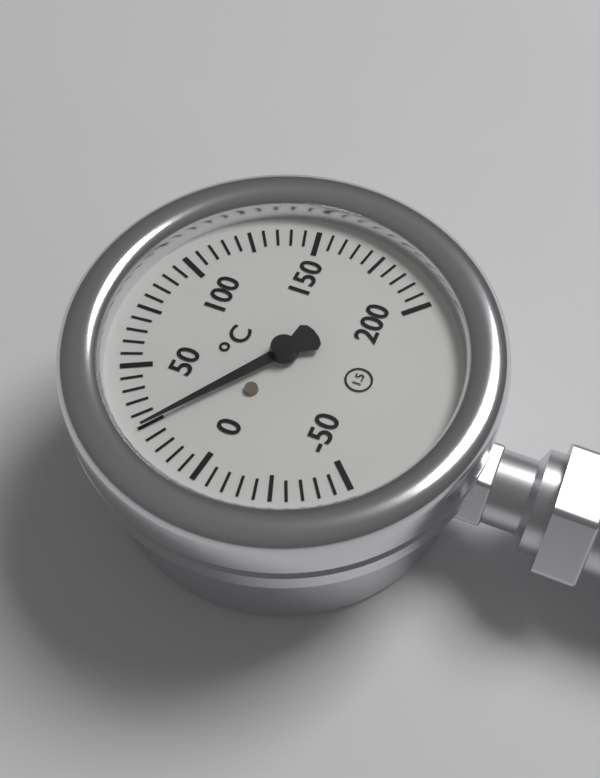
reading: 25 °C
